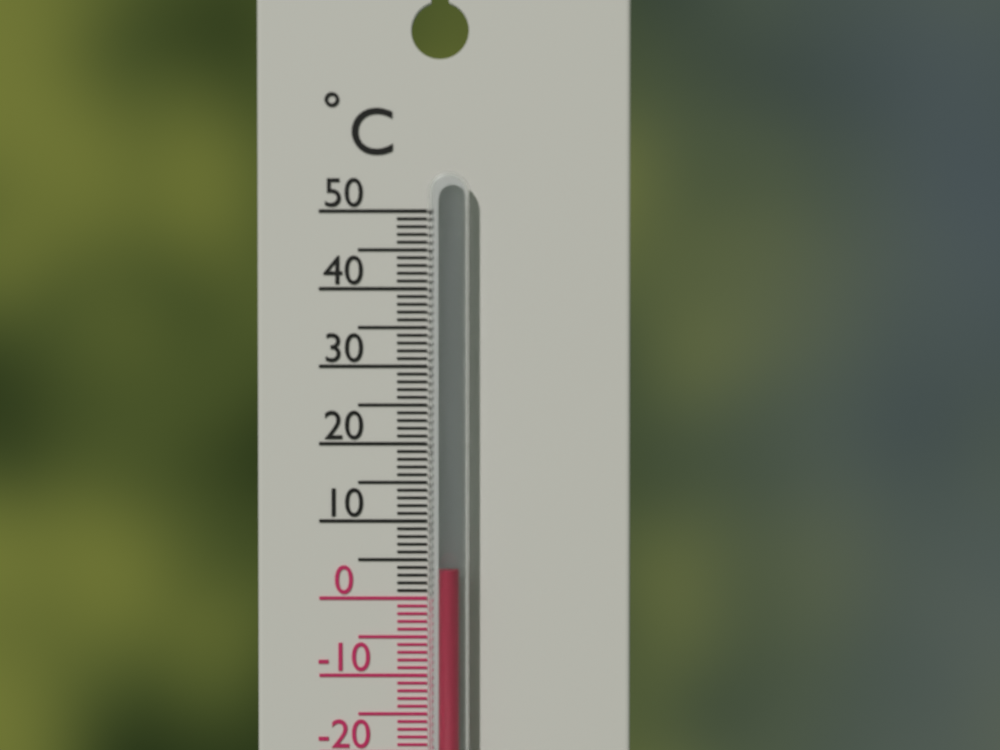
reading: 4 °C
